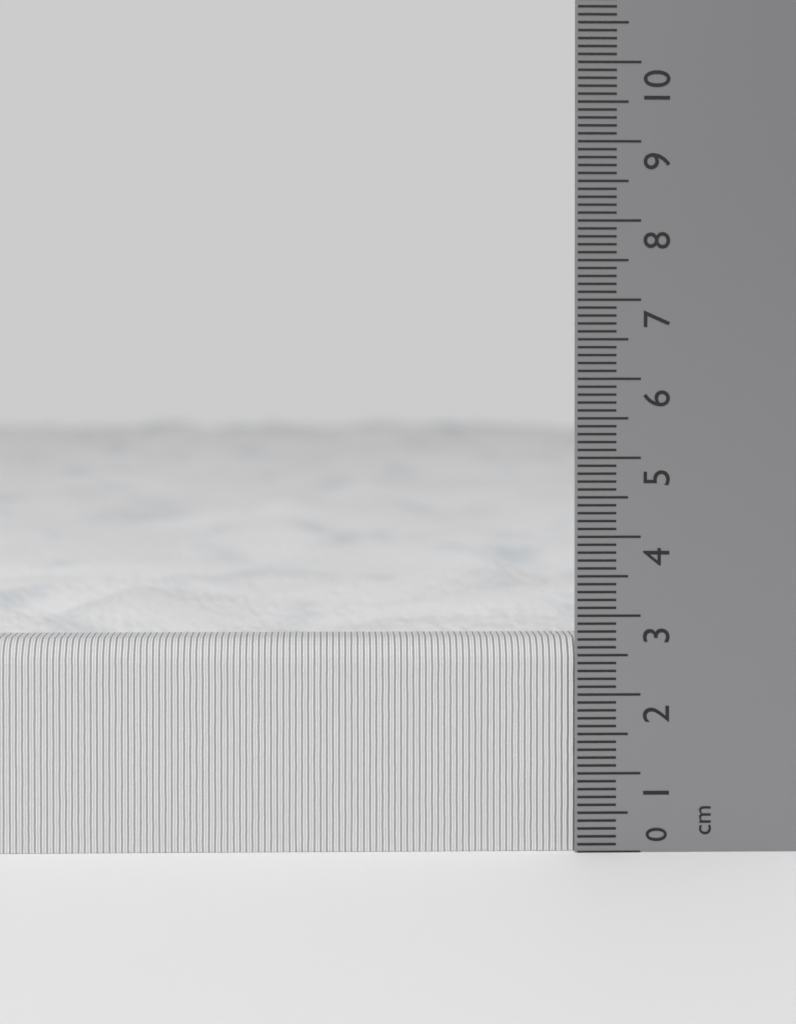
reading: 2.7 cm
